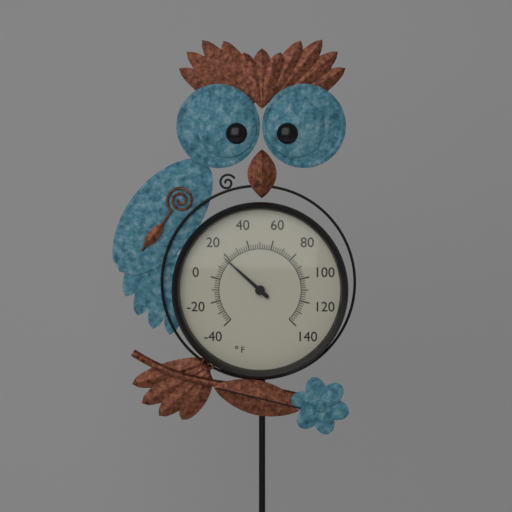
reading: 18 °F
